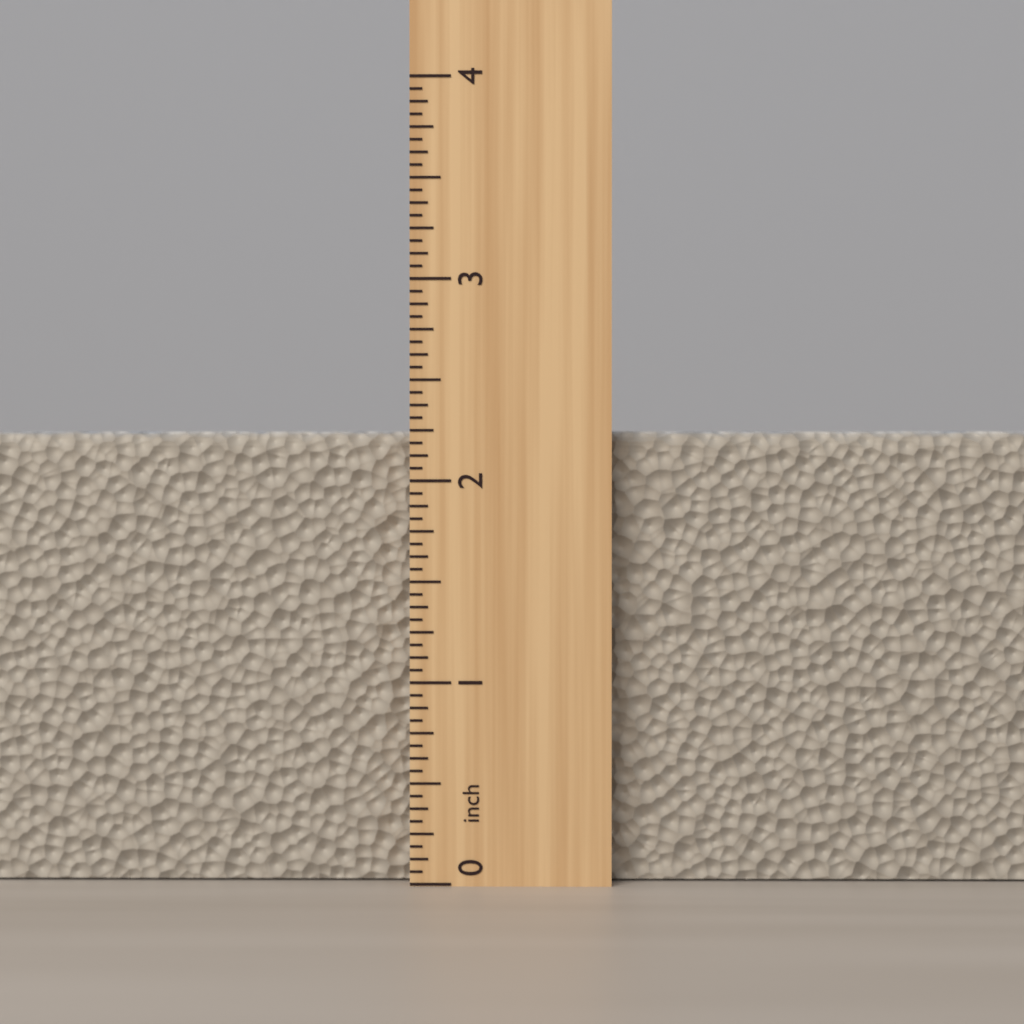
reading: 2.2500 inch
